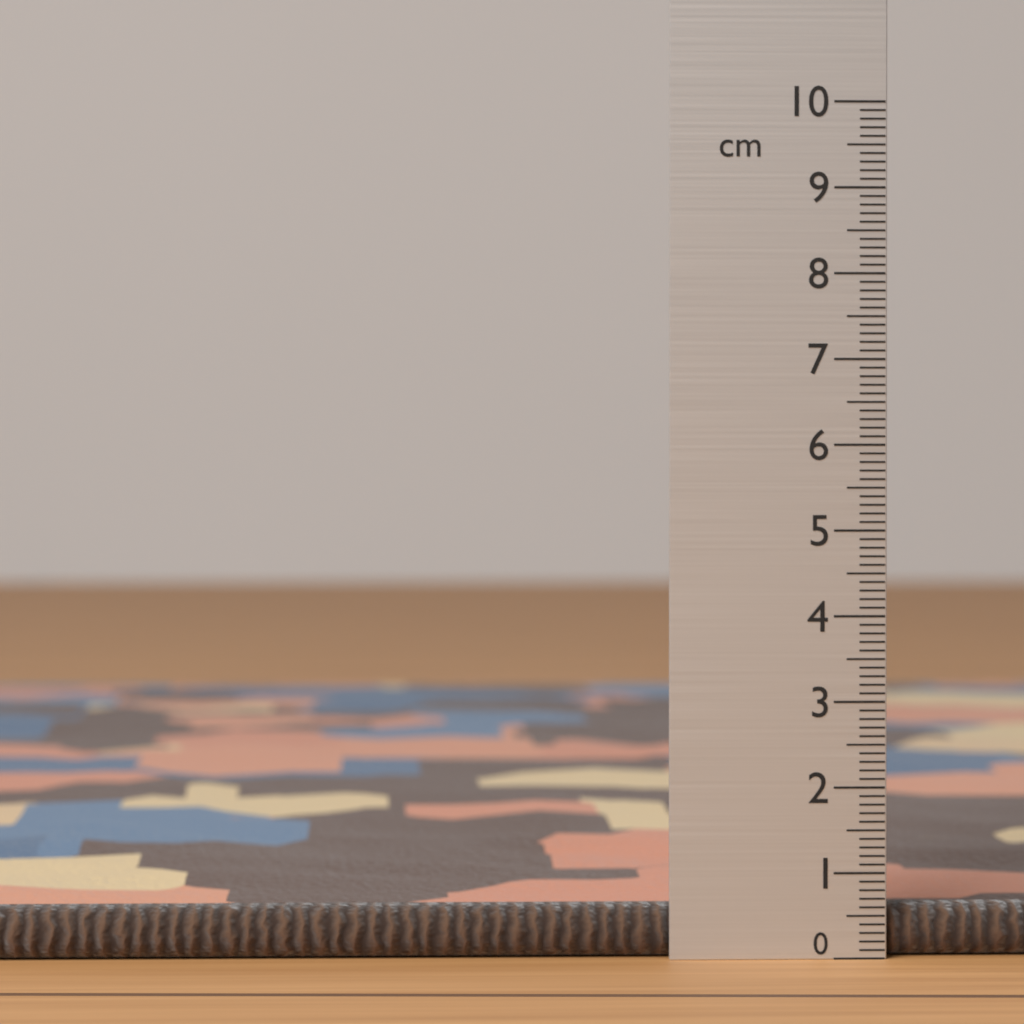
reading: 0.6 cm
